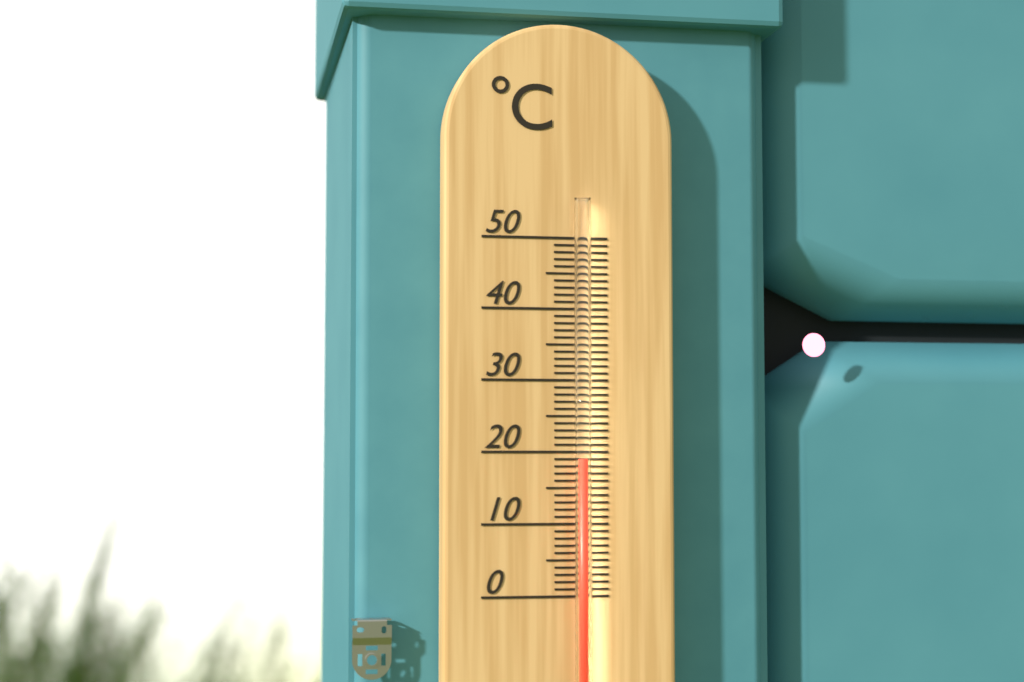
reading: 19 °C
